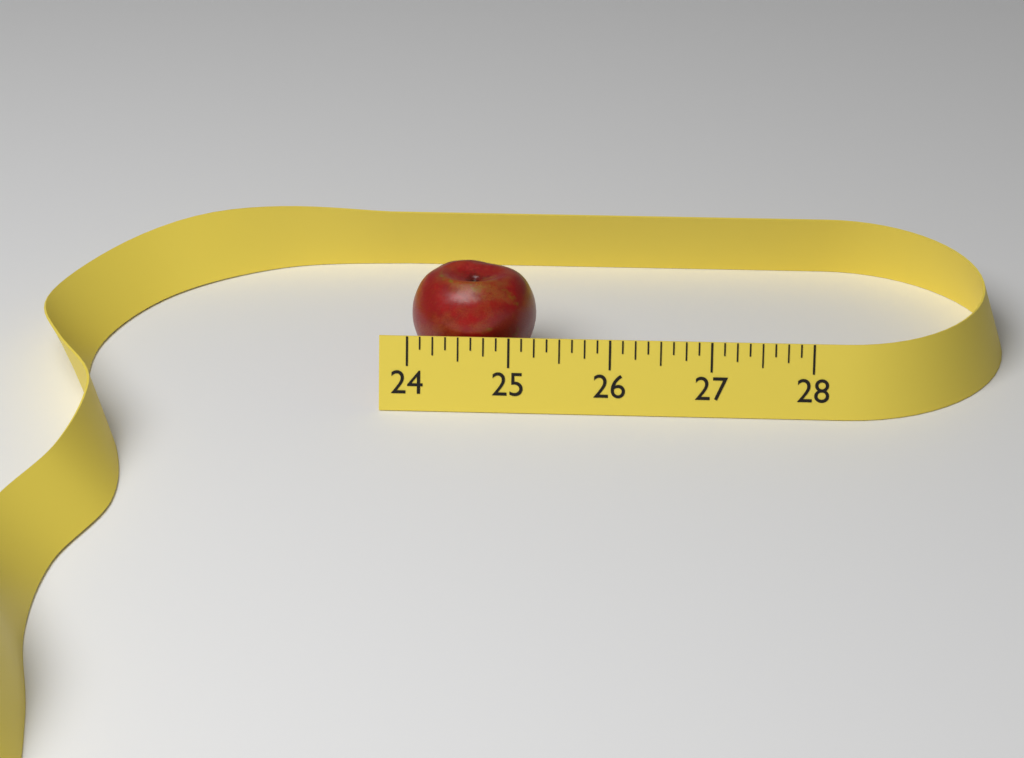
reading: 25.250 (no unit)
